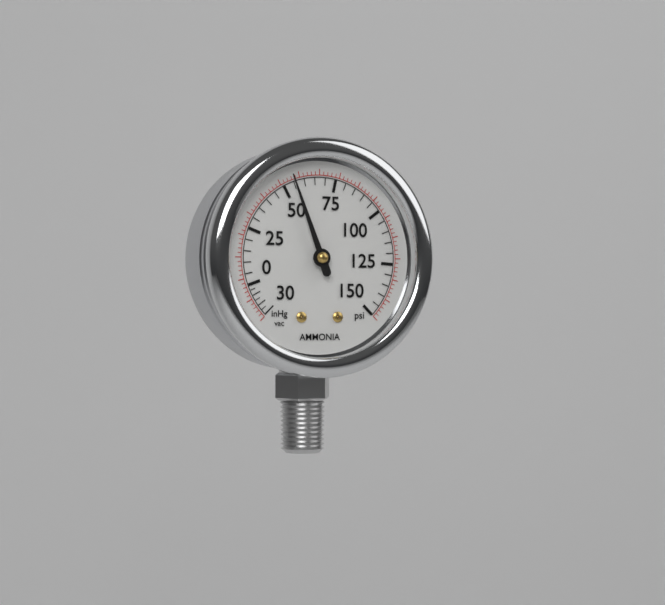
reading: 55 psi
